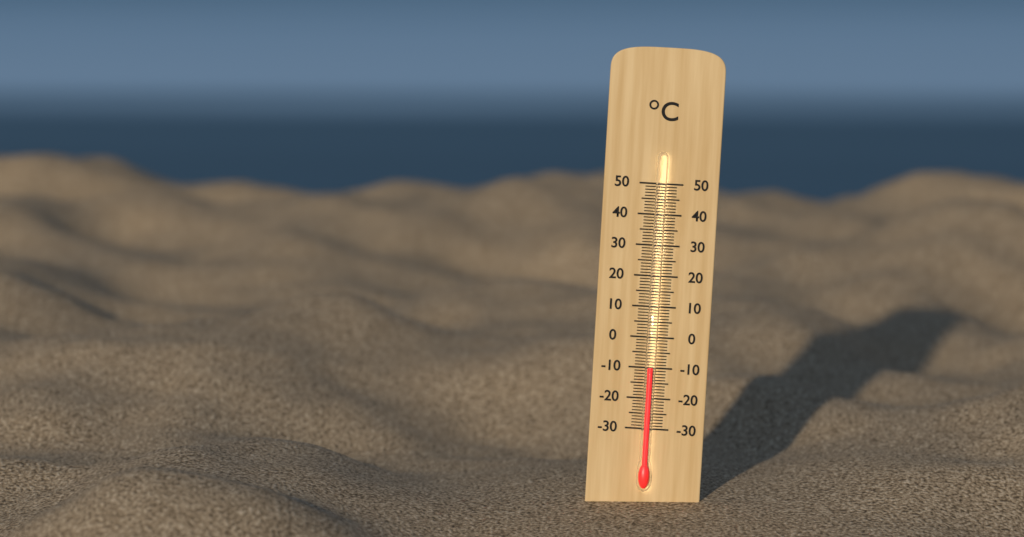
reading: -10 °C
